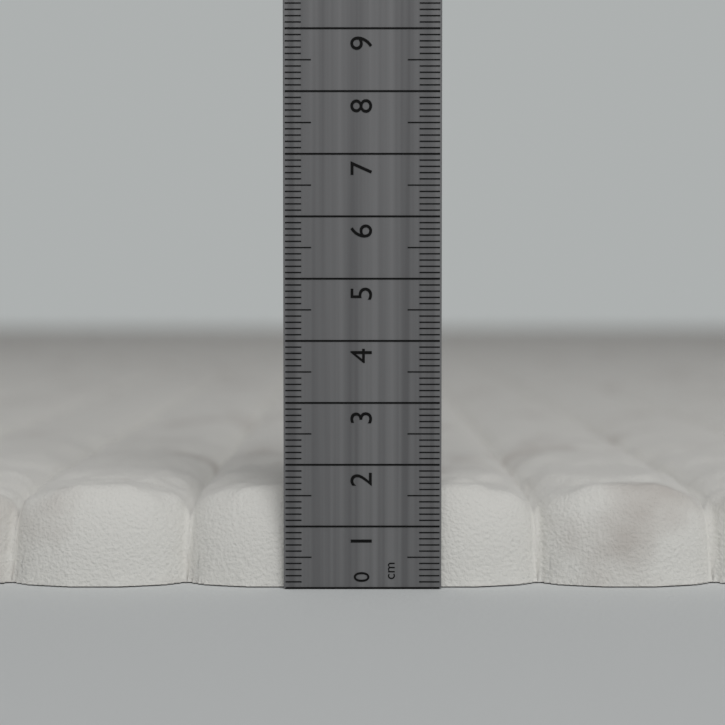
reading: 1.6 cm
